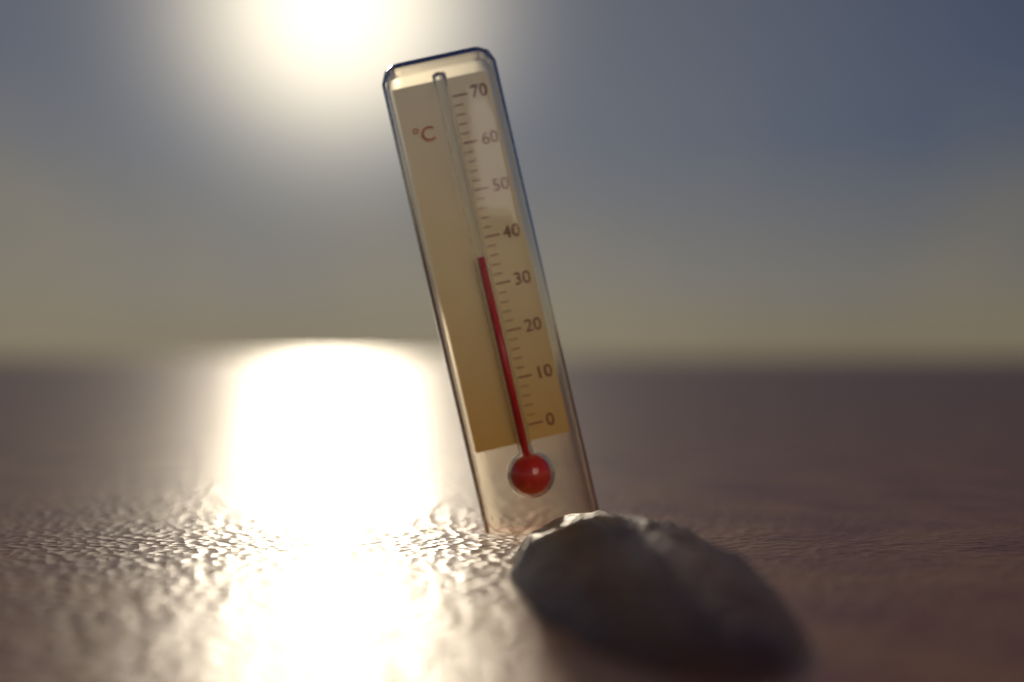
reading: 36 °C
